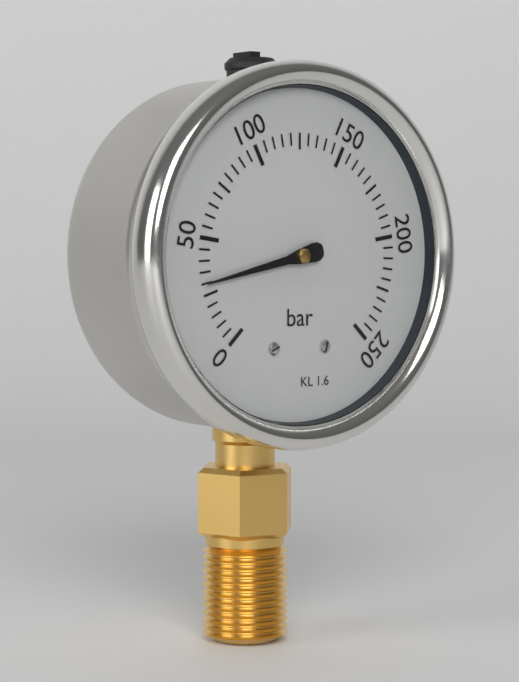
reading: 30 bar
